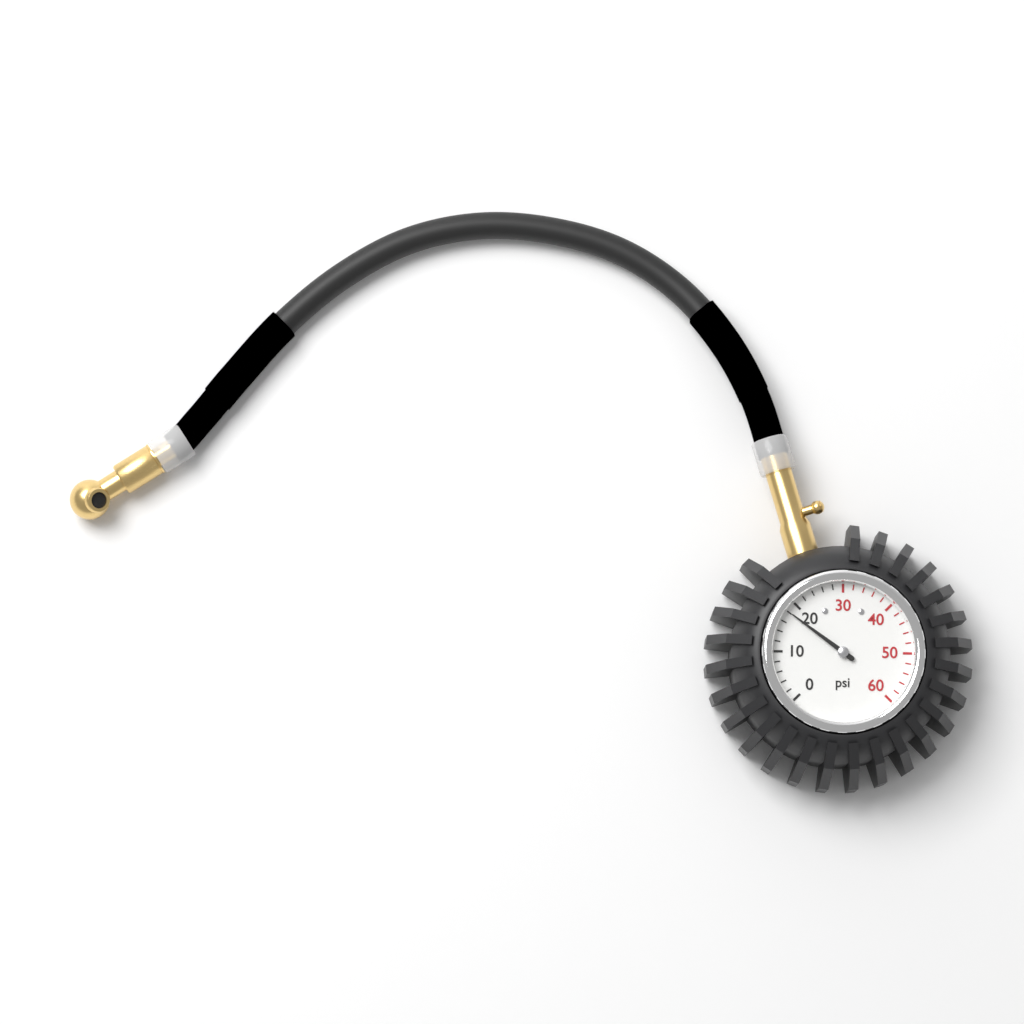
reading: 18 psi
